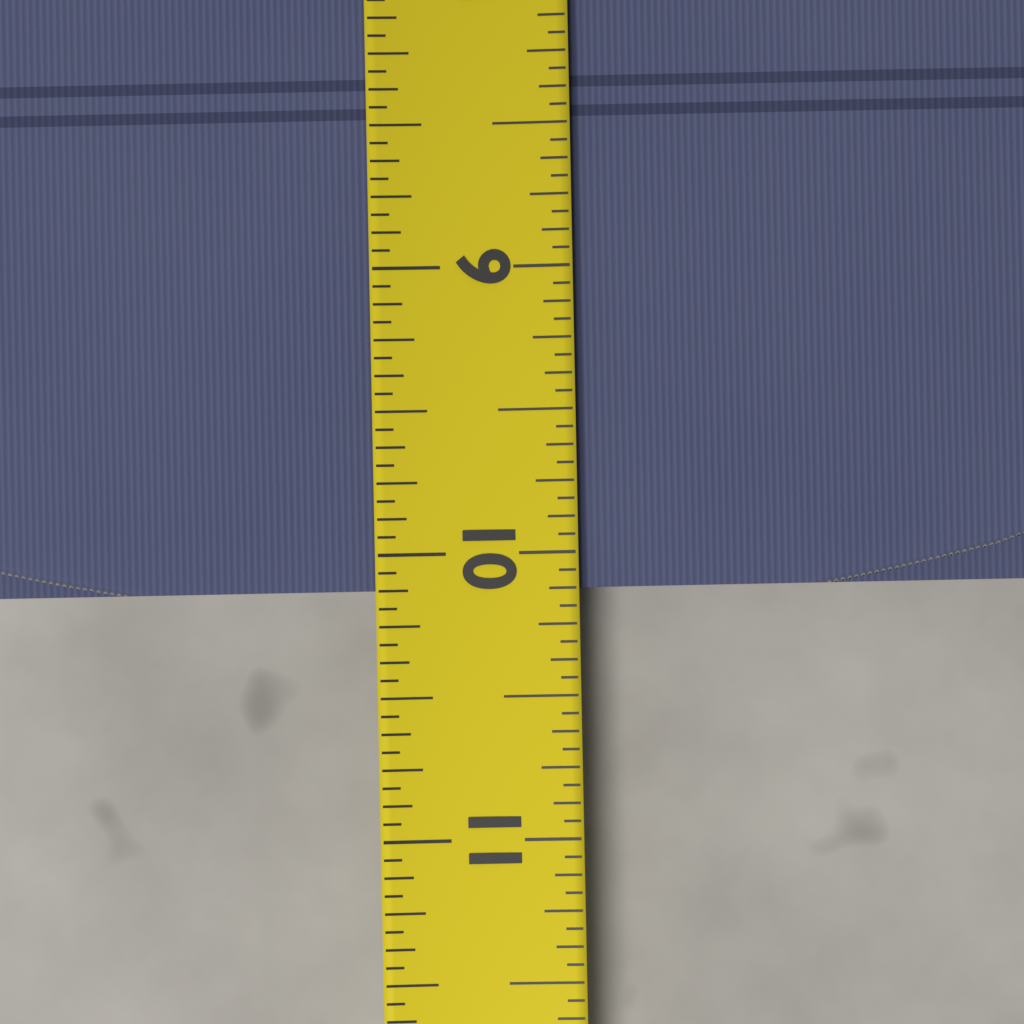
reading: 10.1250 (no unit)
